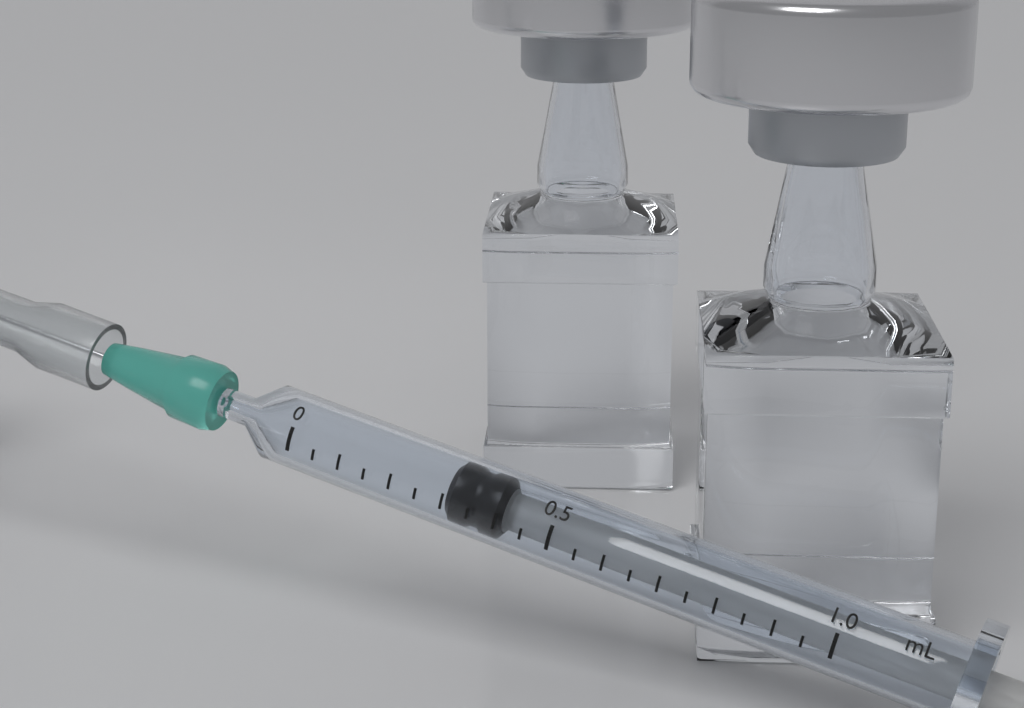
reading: 0.30 mL
